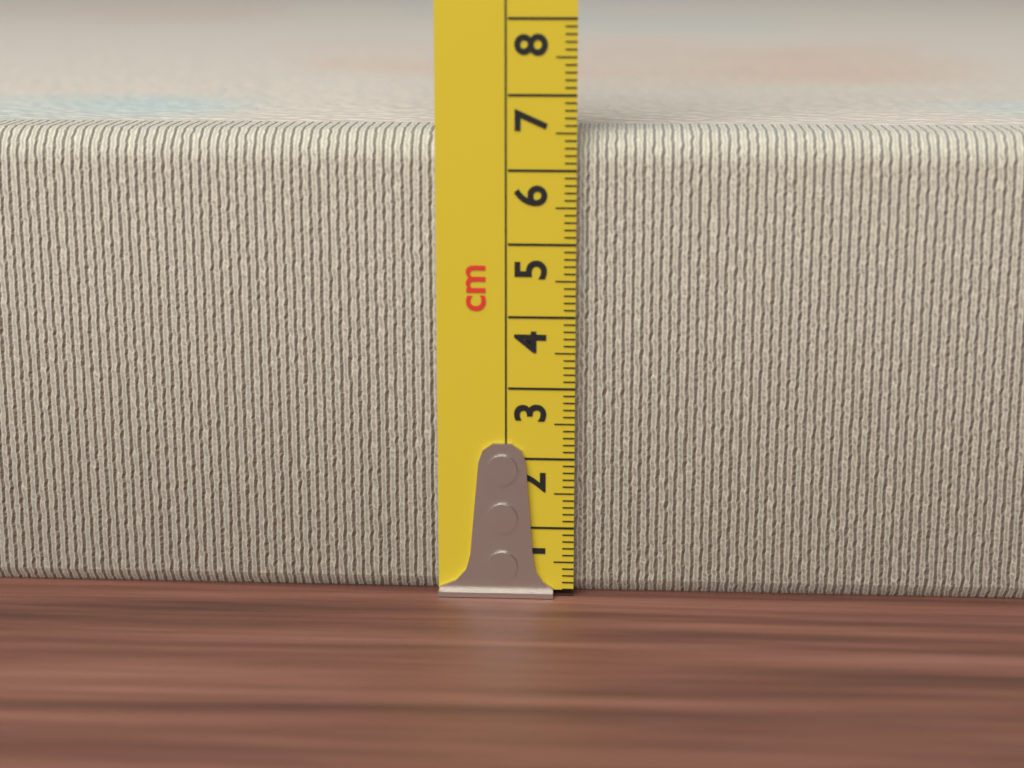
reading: 6.5 cm
